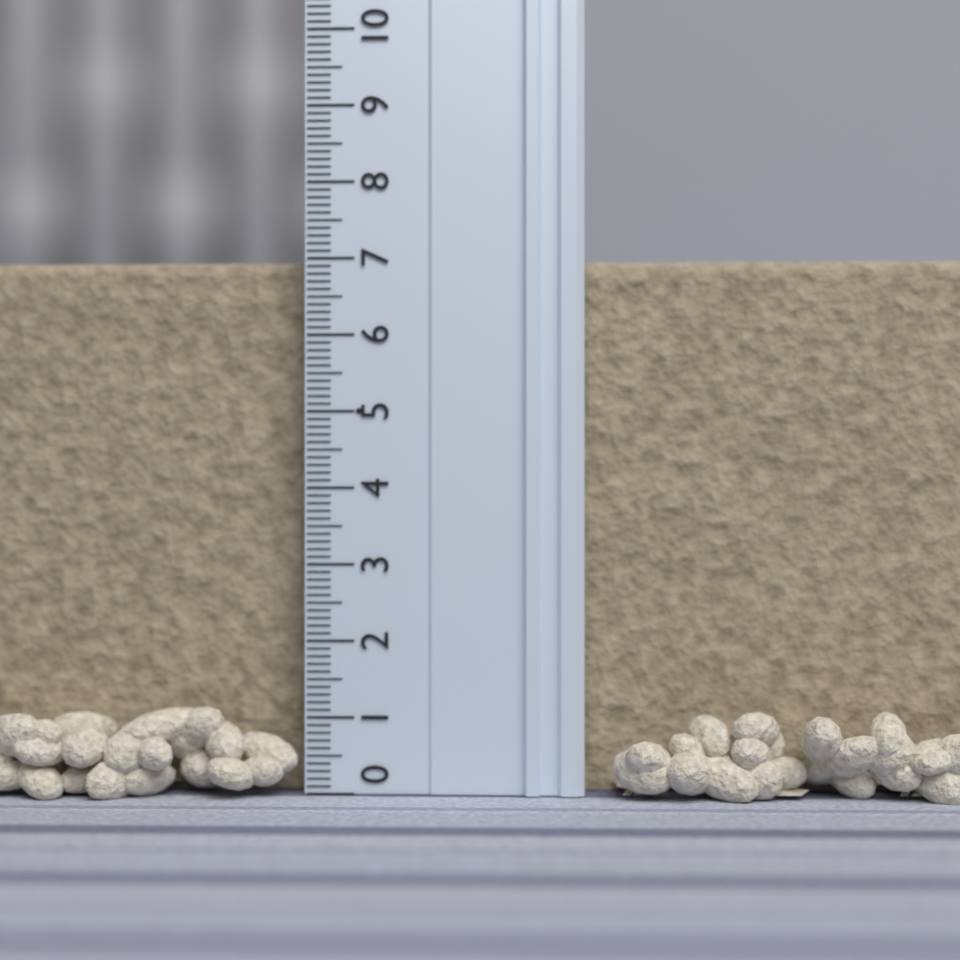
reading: 7.0 (no unit)
